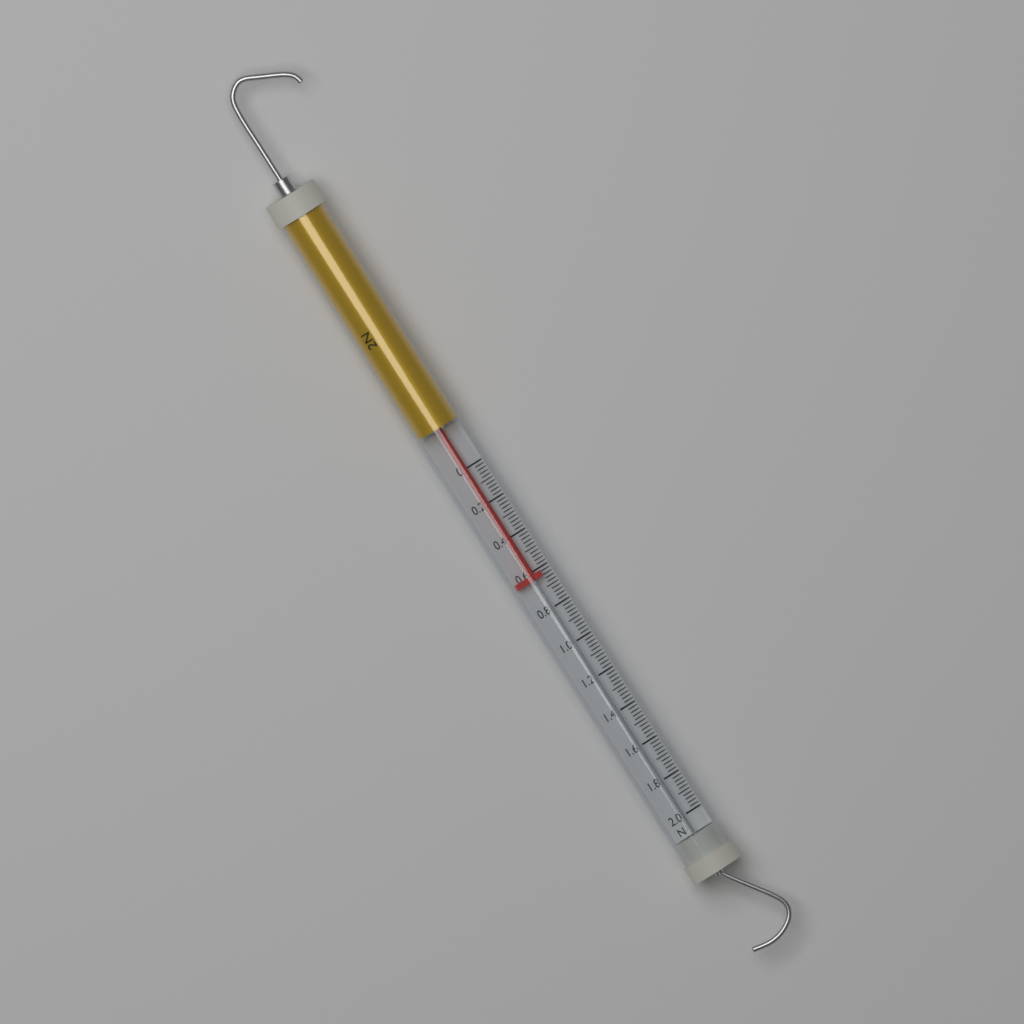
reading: 0.64 N
